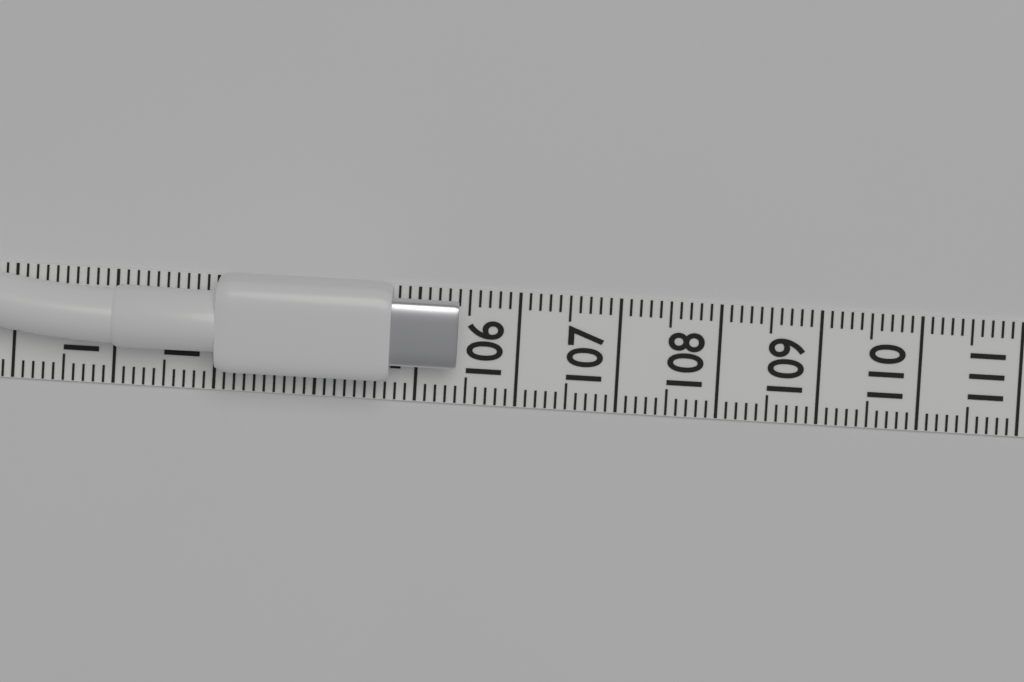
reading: 105.4 (no unit)
